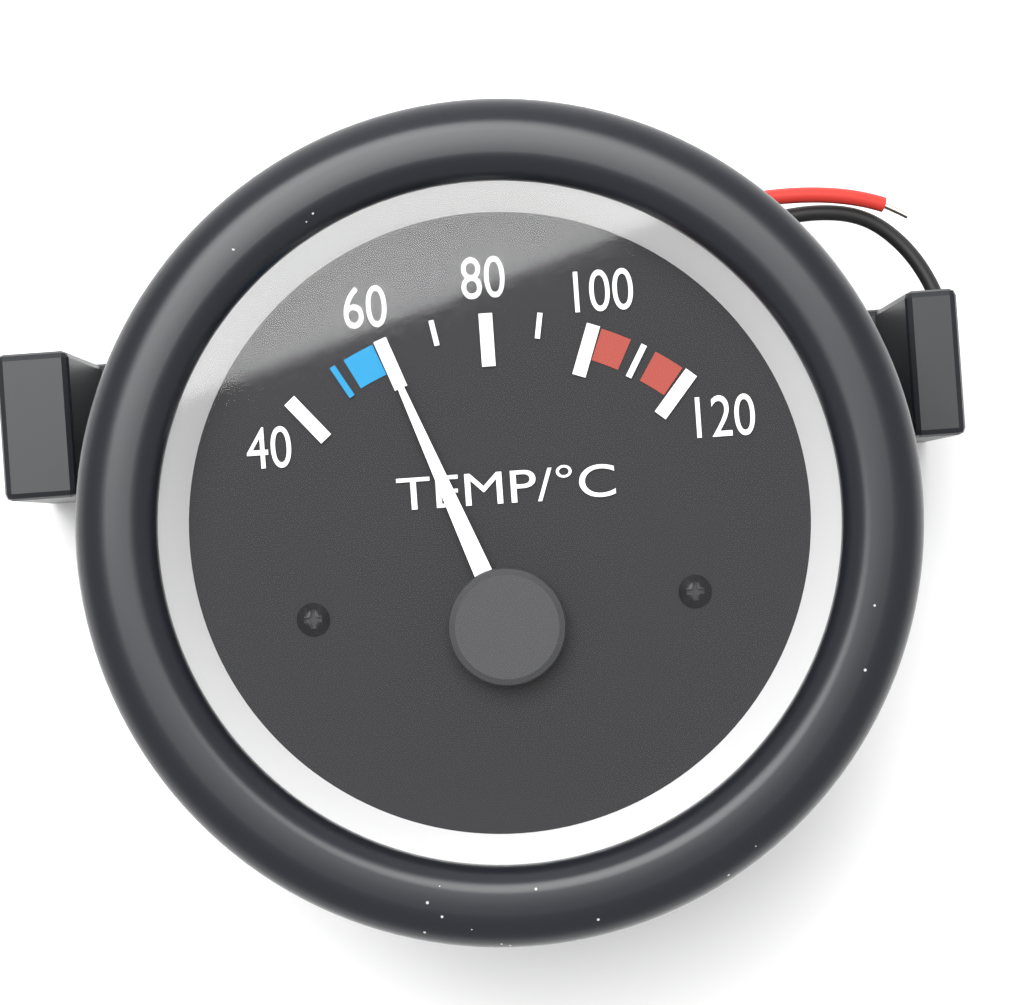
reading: 60 °C
